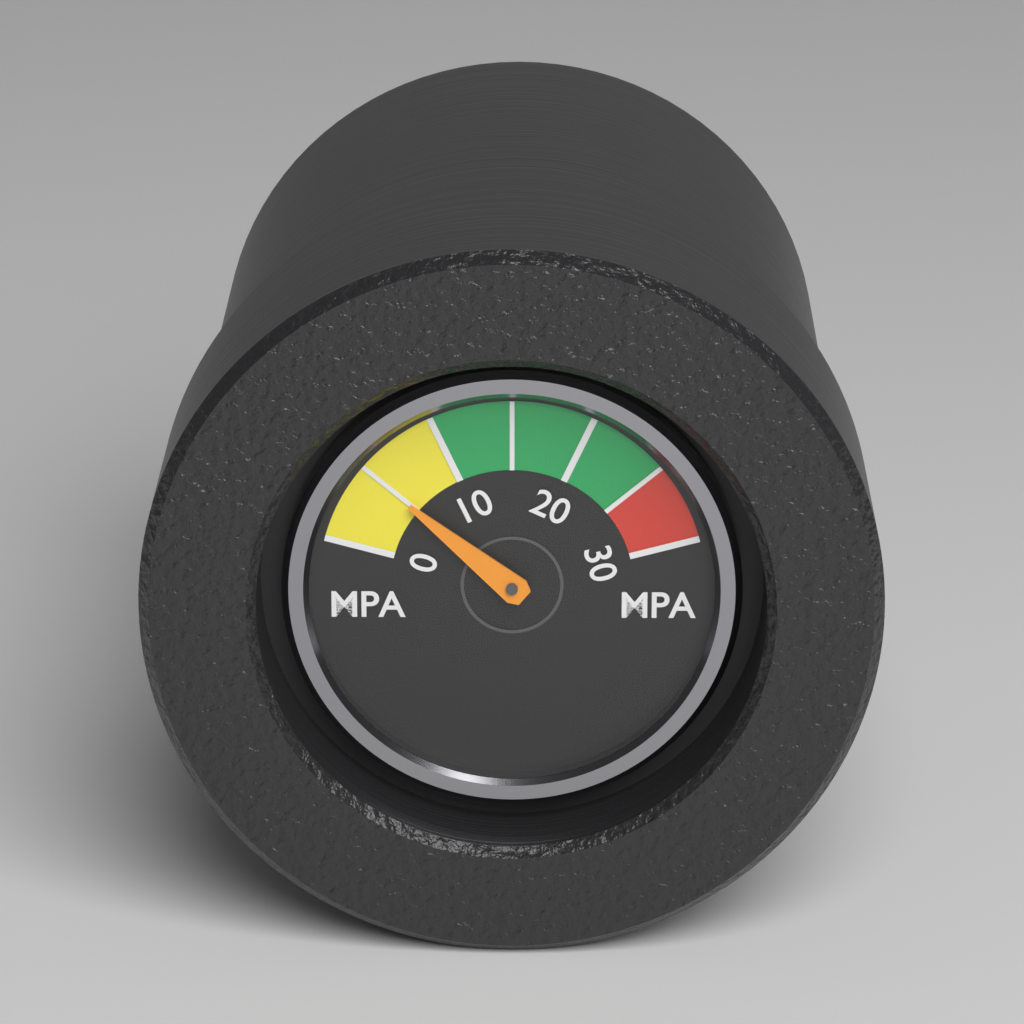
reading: 5 MPa
